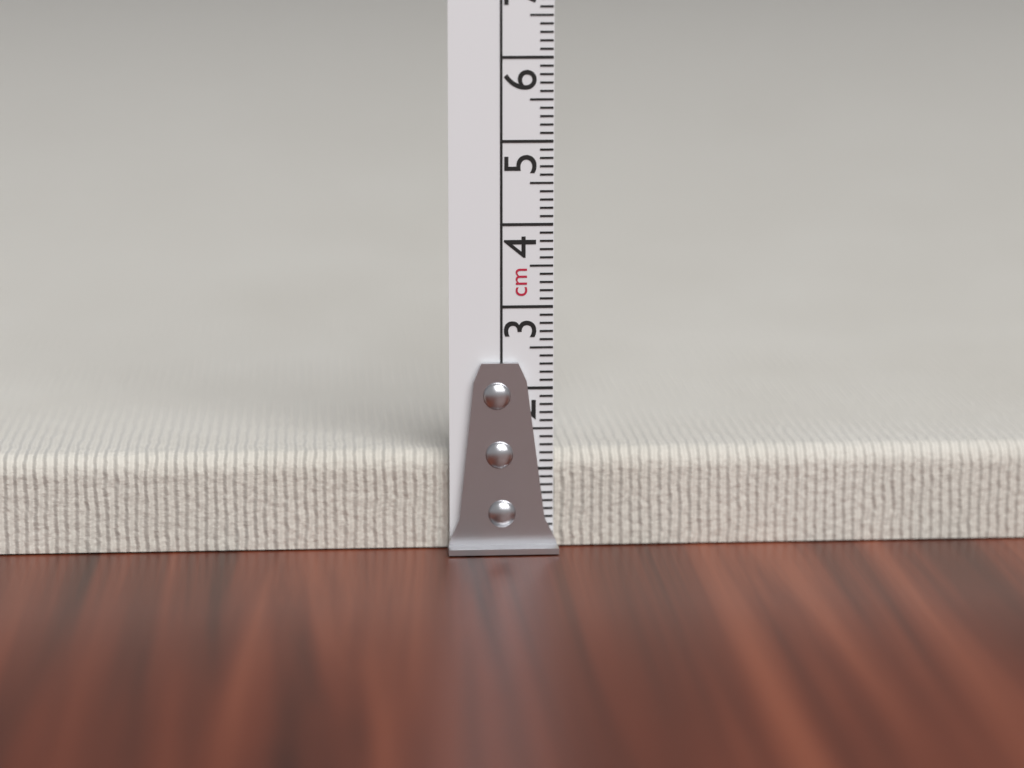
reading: 1.2 cm
